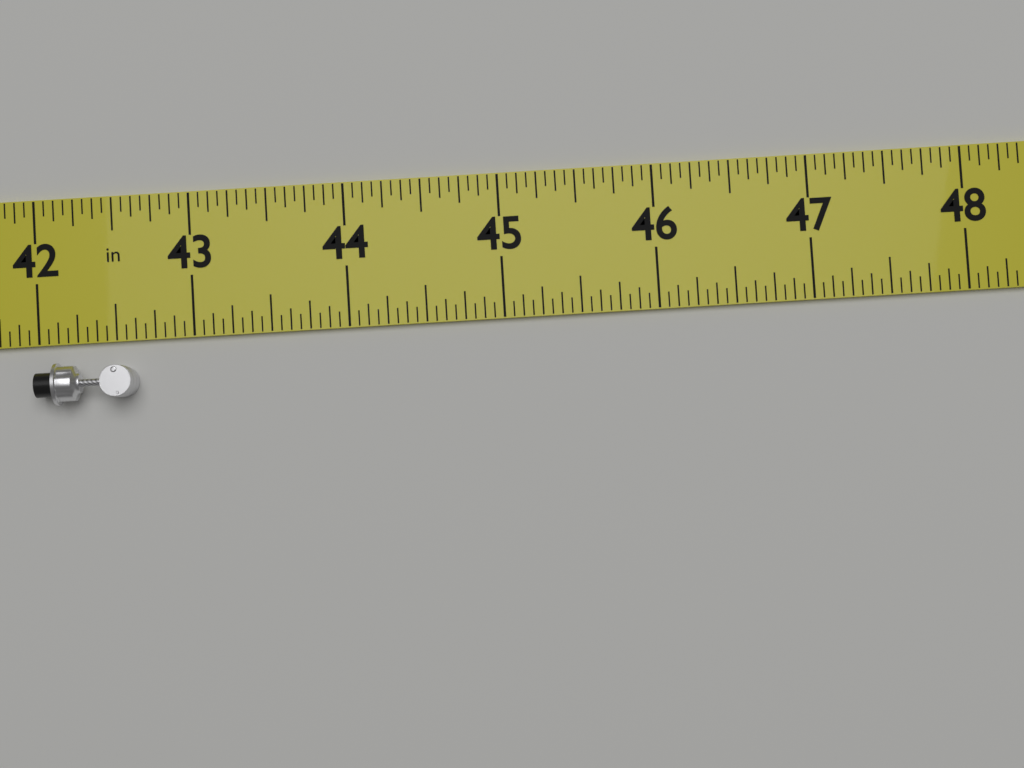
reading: 42.6250 in
